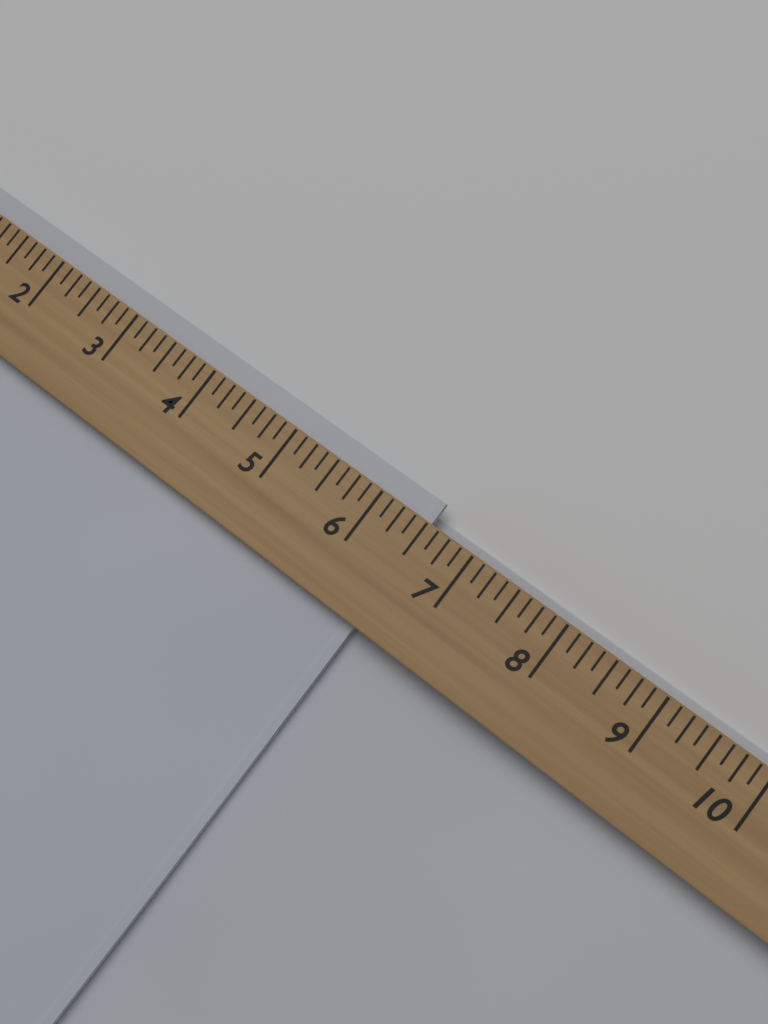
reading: 6.500 (no unit)
